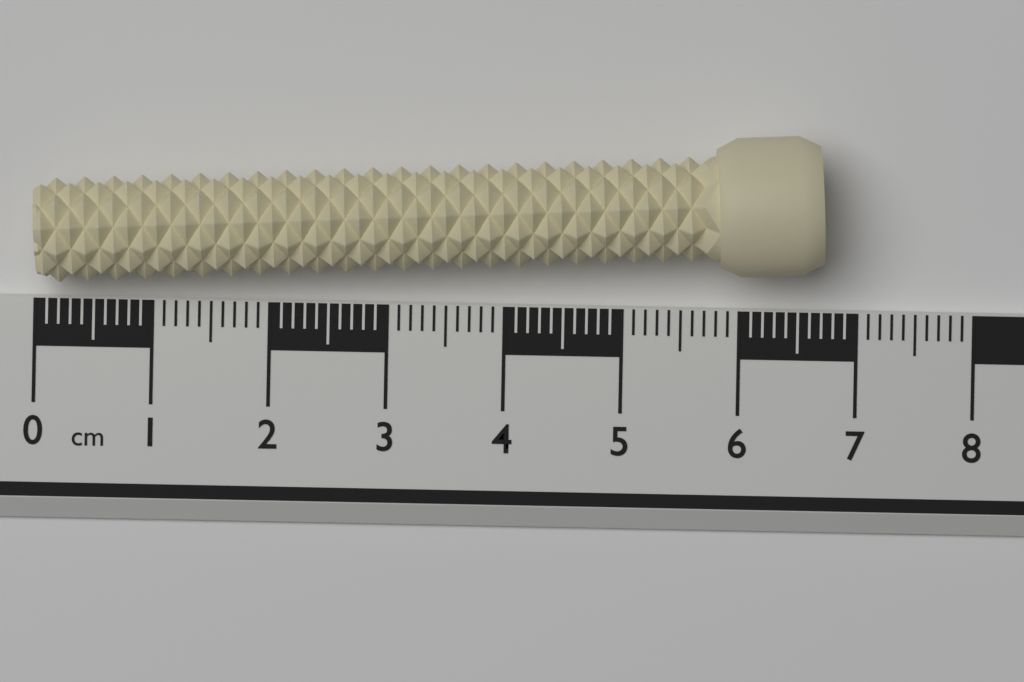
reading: 6.7 cm
